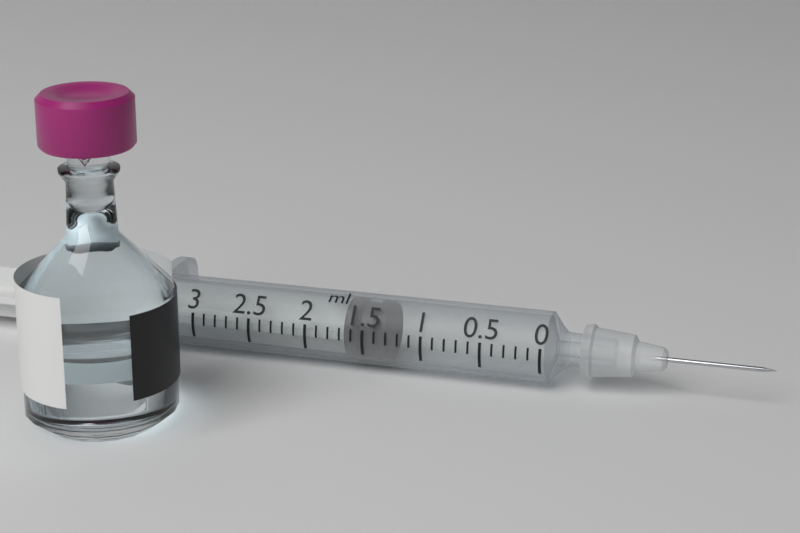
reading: 1.3 ml
